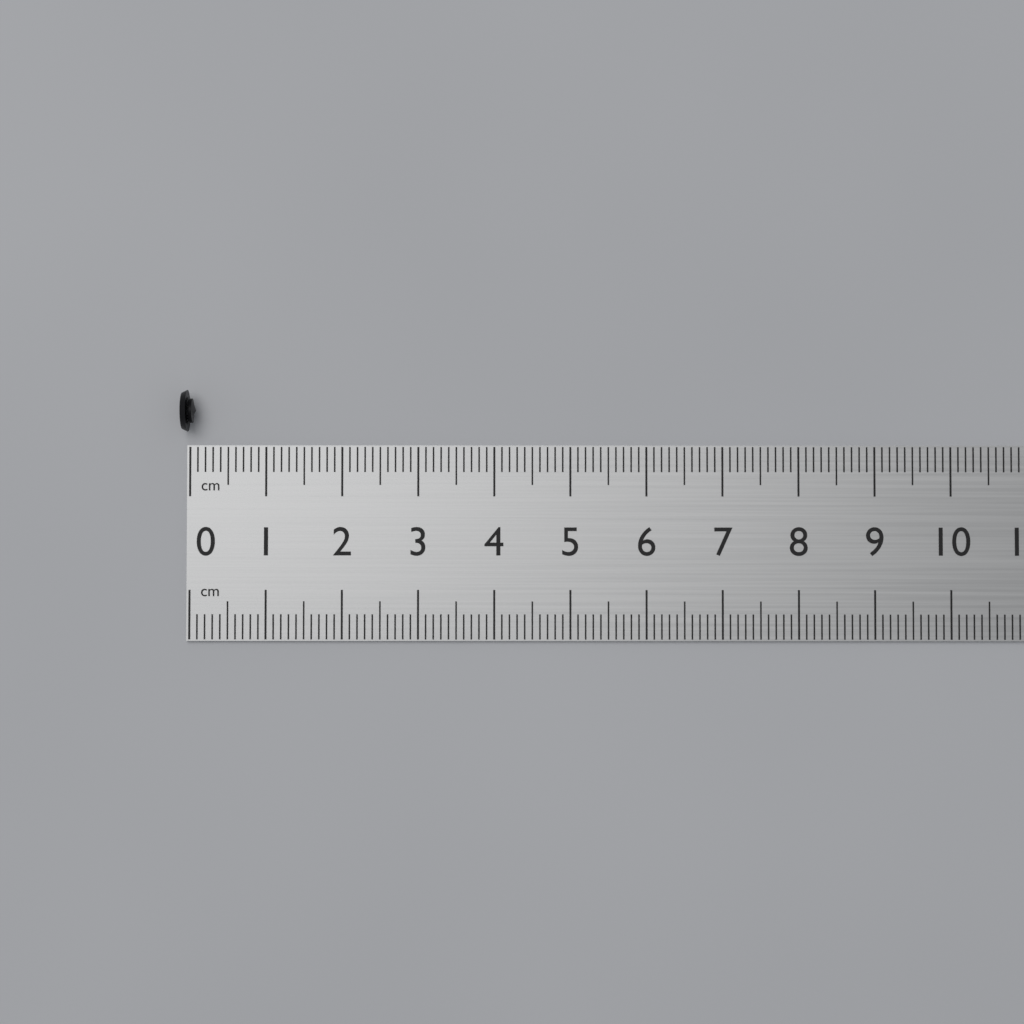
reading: 0.1 cm
